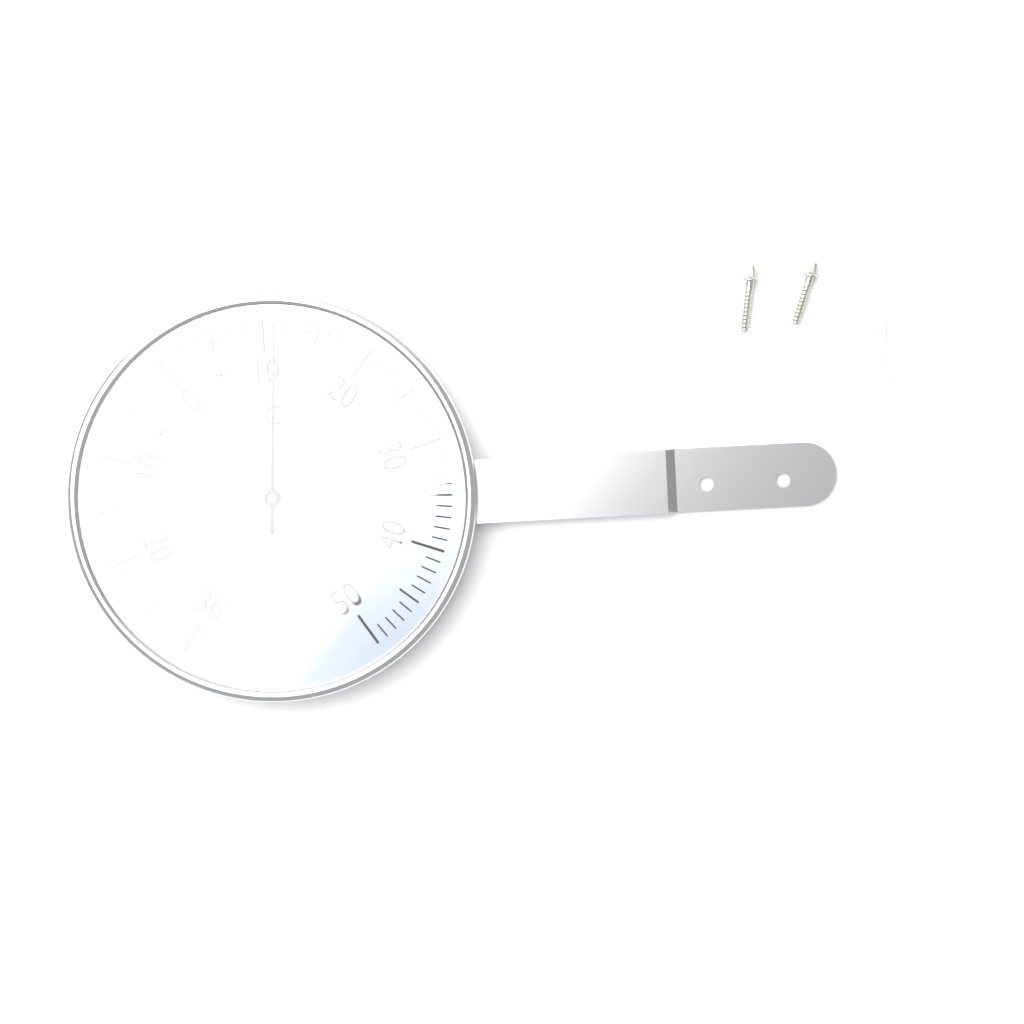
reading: 11 °C
